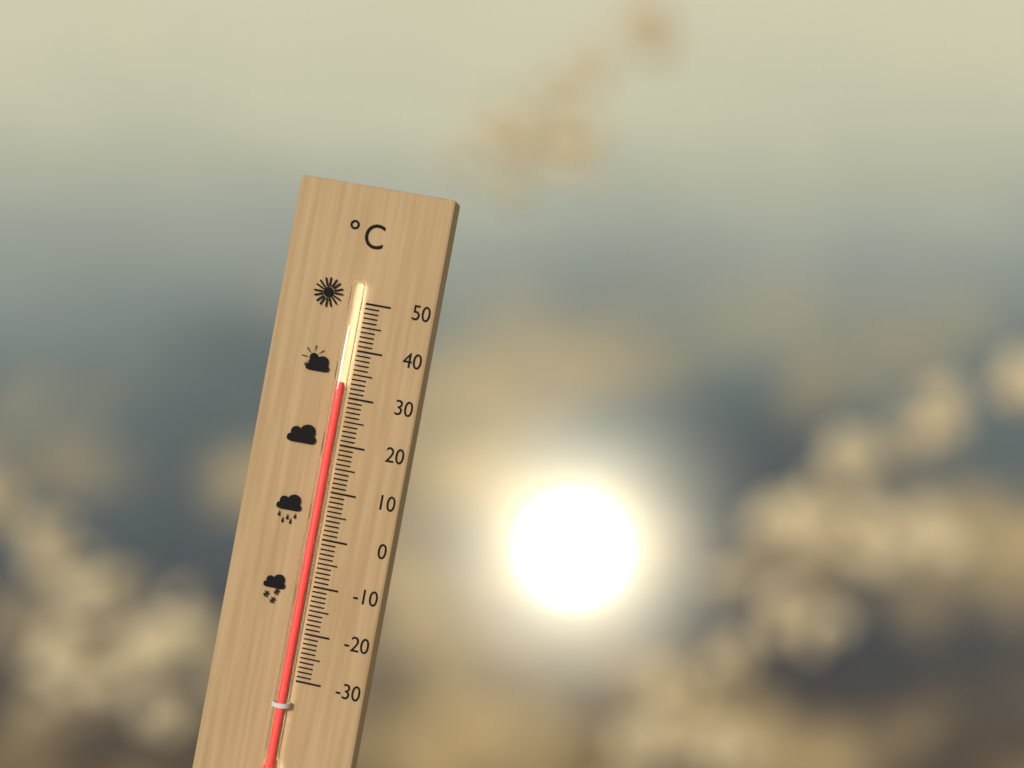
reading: 33 °C
